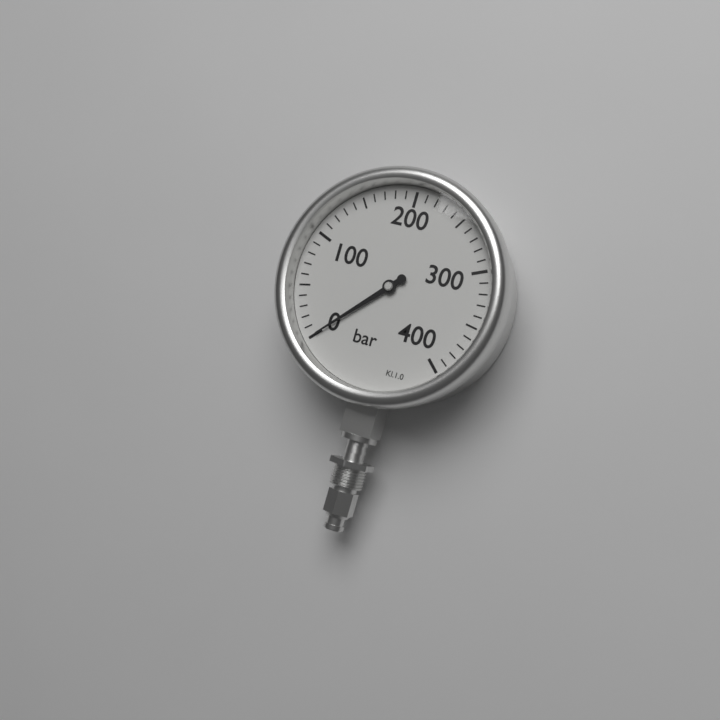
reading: 0 bar
